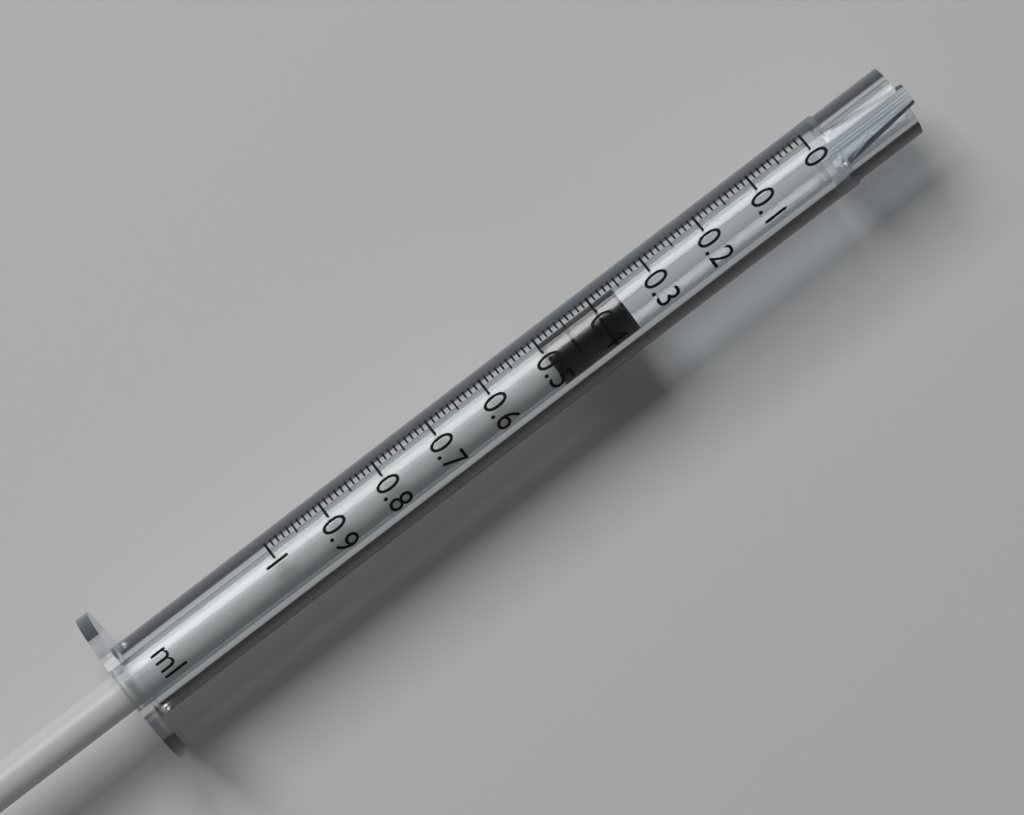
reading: 0.36 ml
